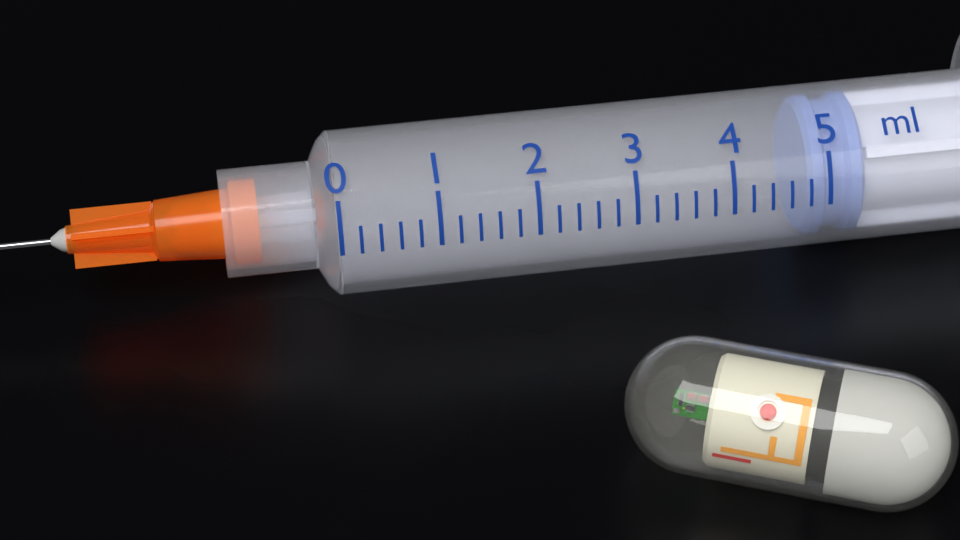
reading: 4.8 ml
